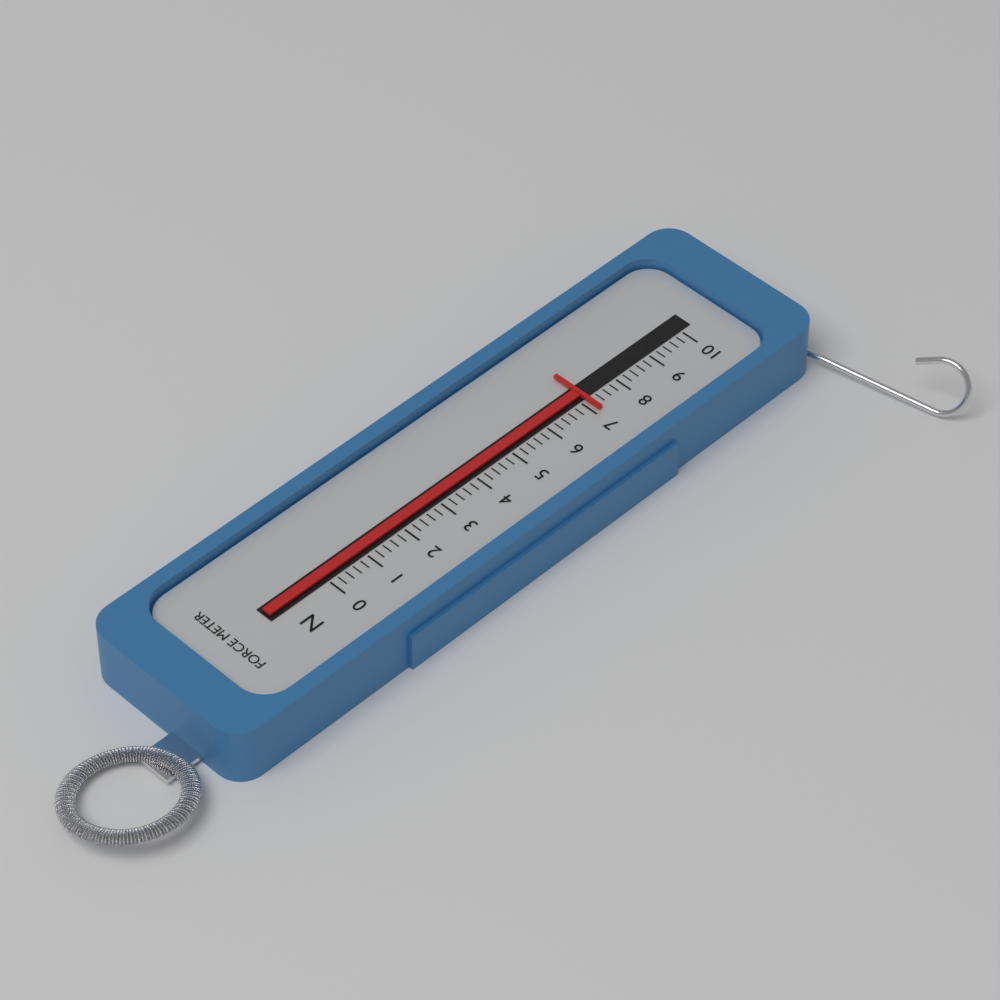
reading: 7.2 N
